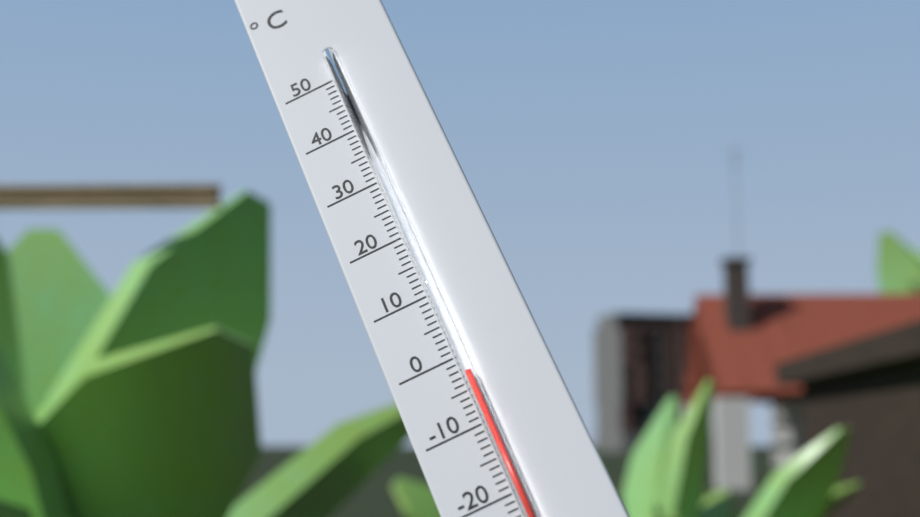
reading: -3 °C
